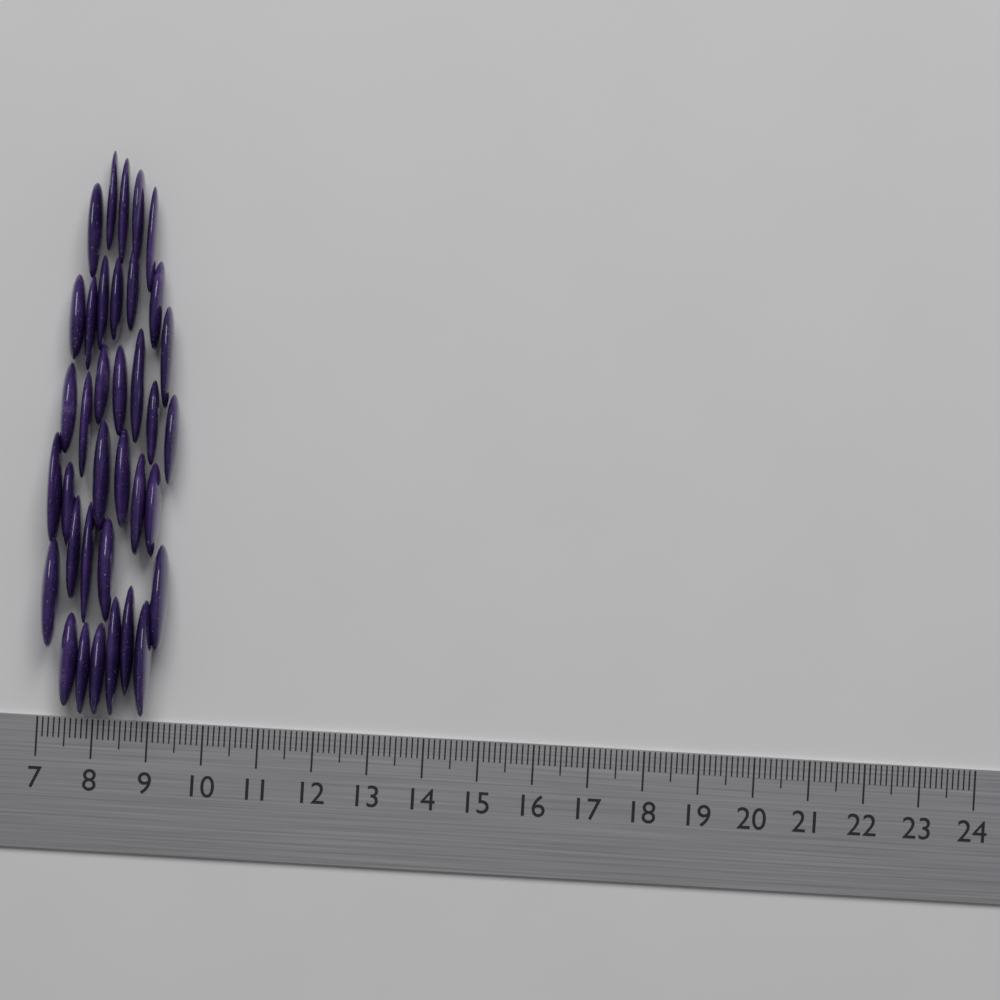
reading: 9.3 (no unit)
